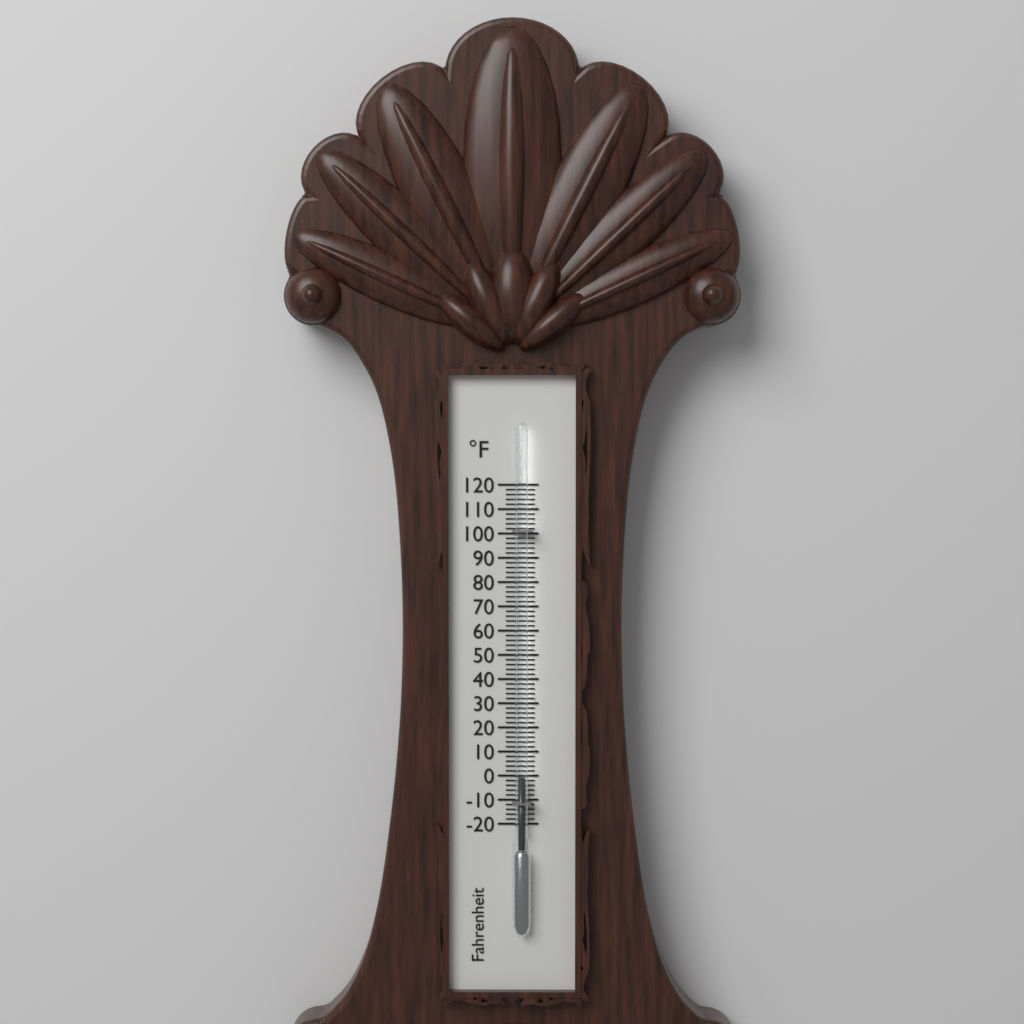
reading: 0 °F
